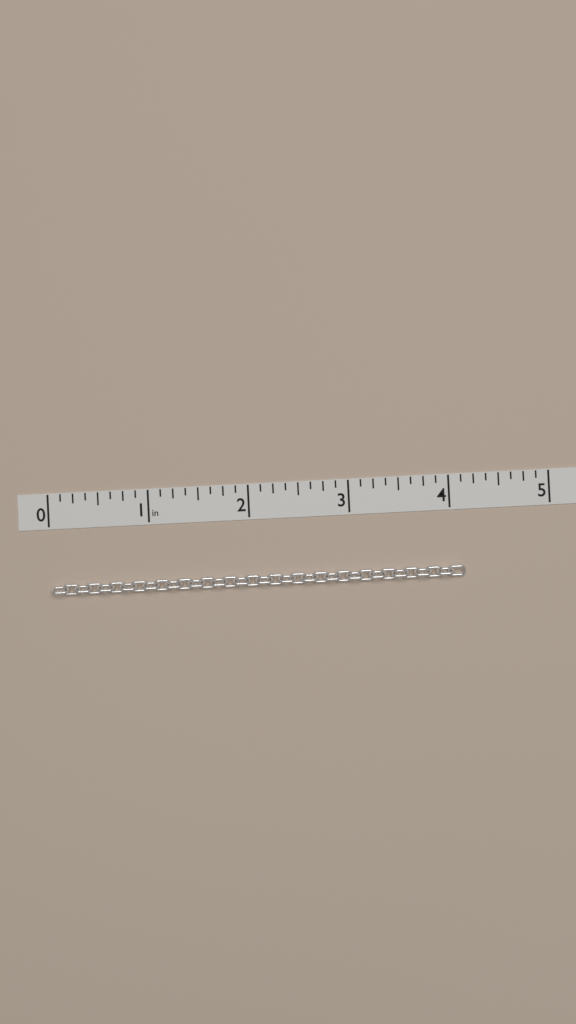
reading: 4.125 in
